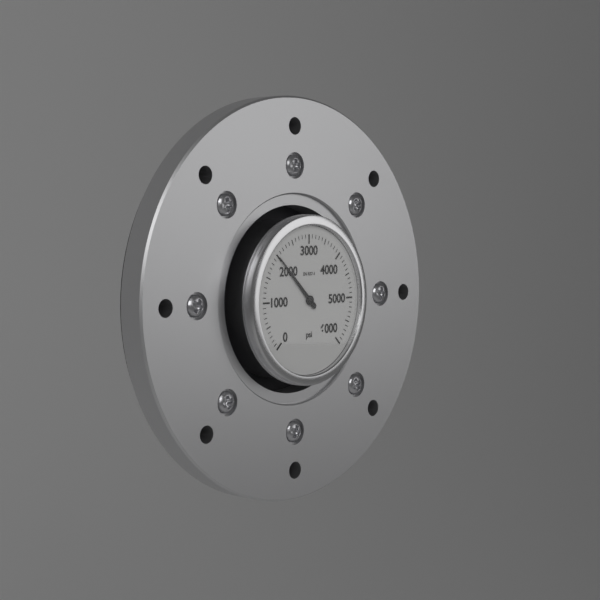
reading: 2000 psi
